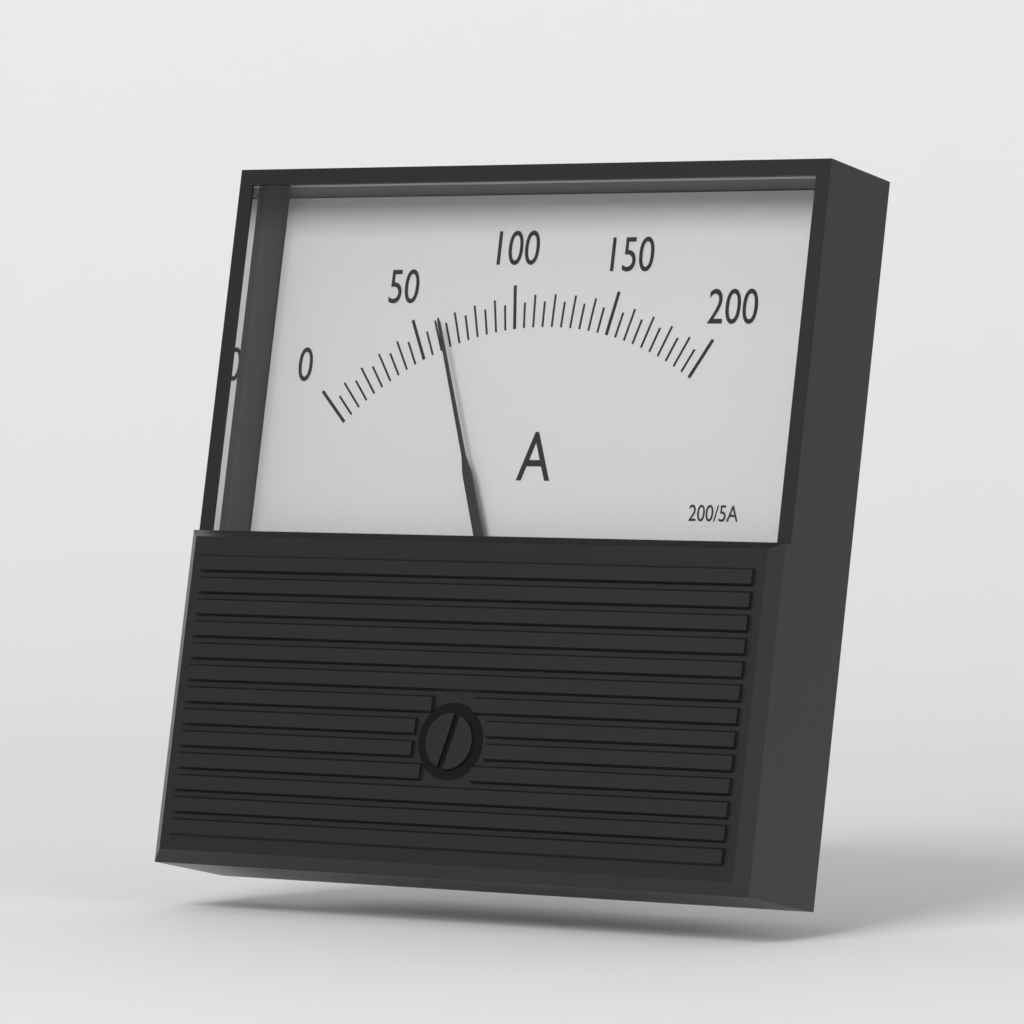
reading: 65 A
